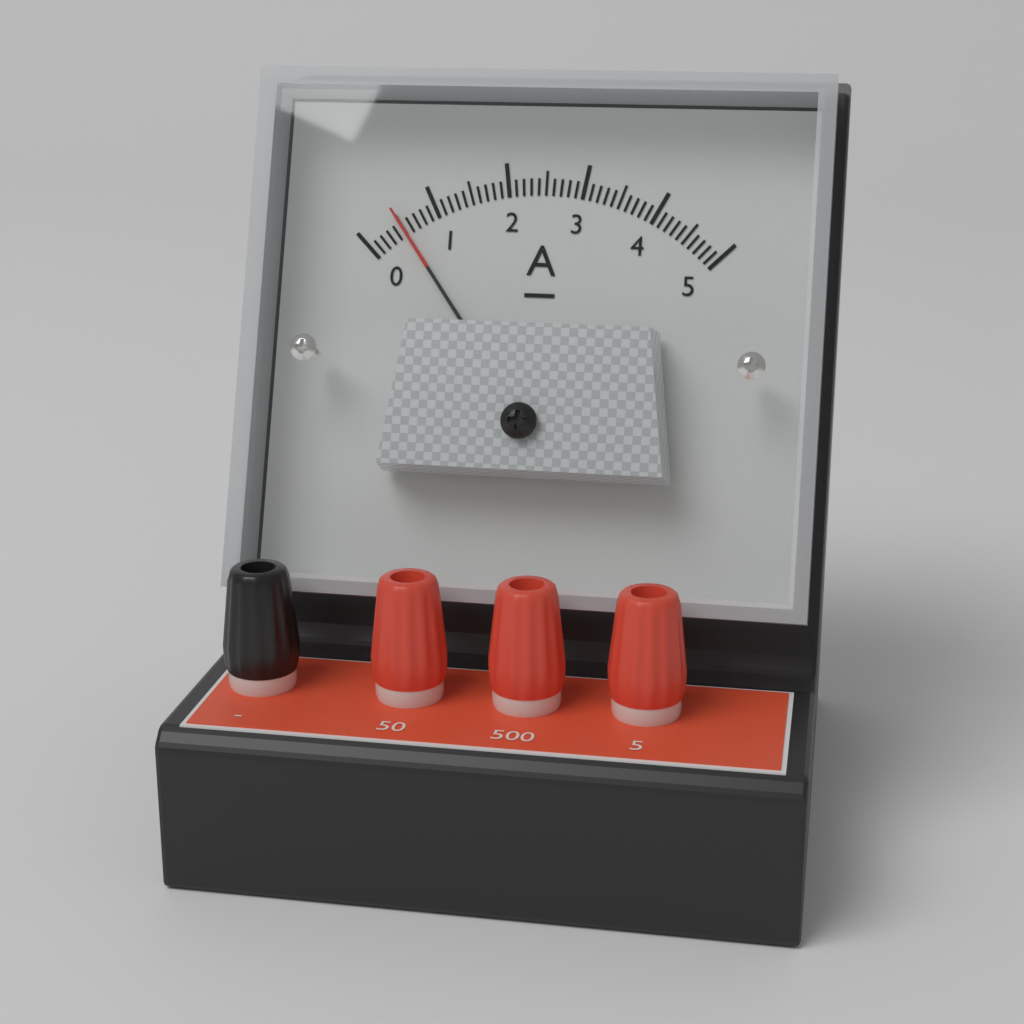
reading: 0.5 A
